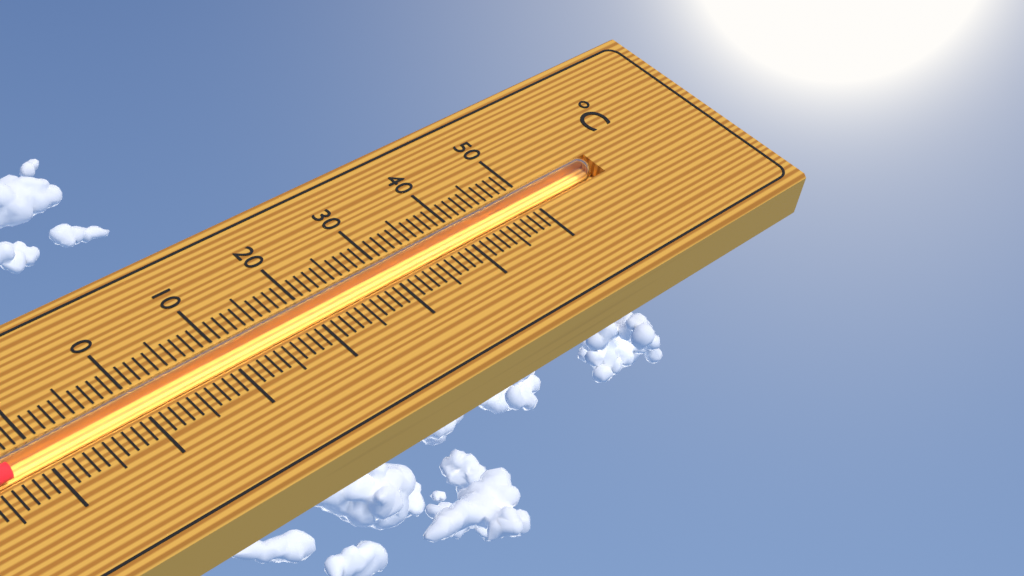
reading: -13 °C
